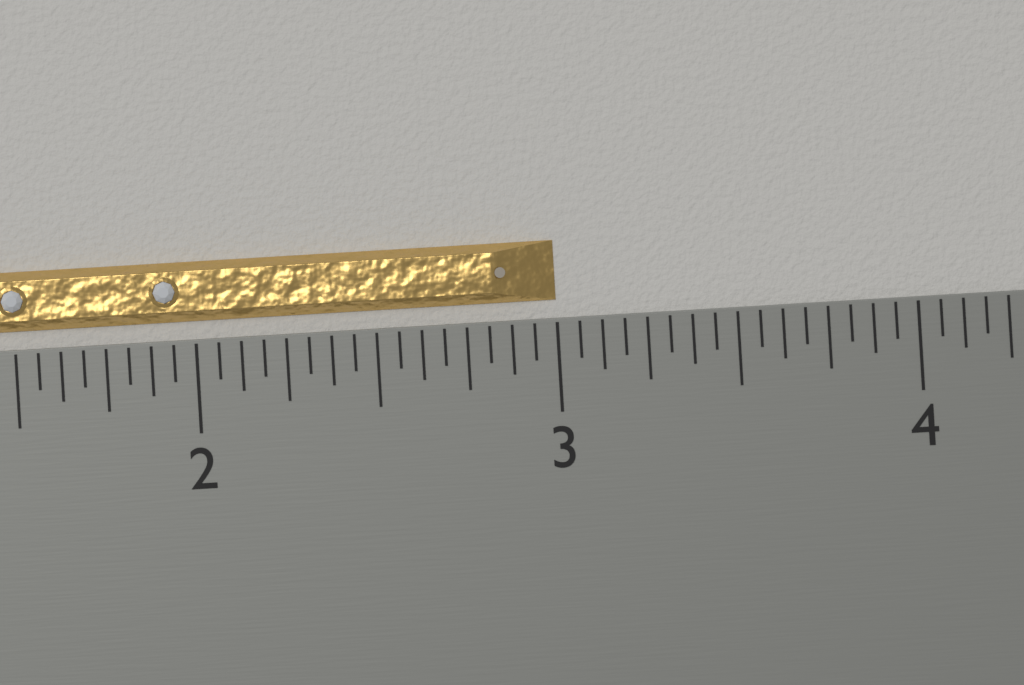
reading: 3.0000 inch
